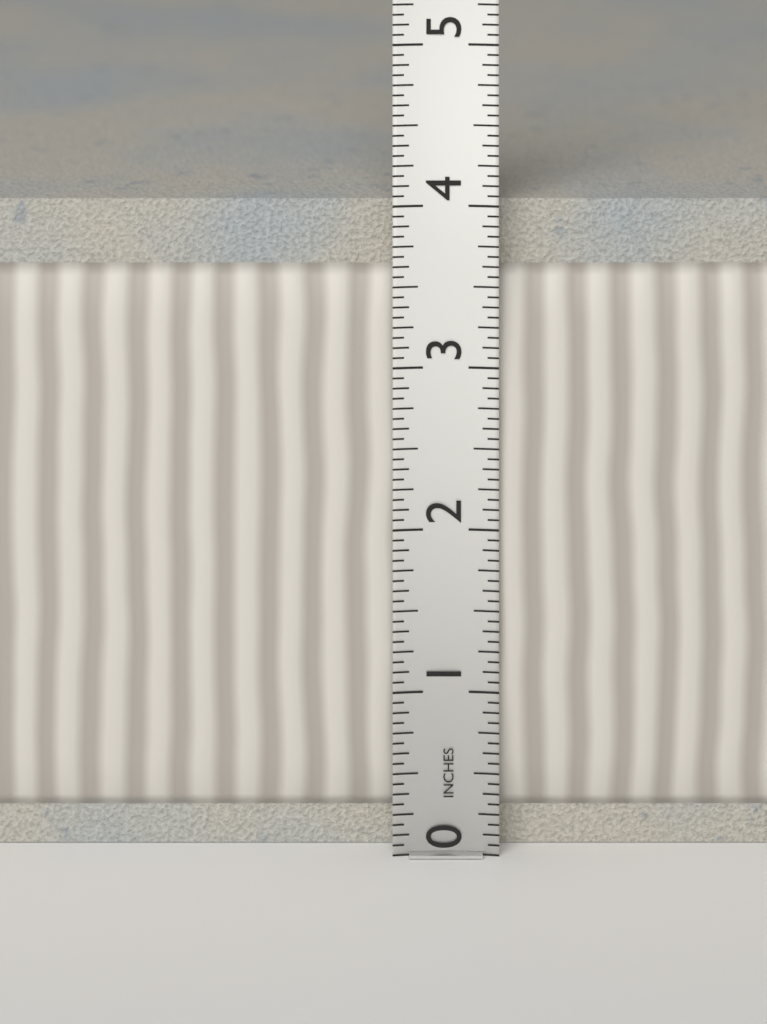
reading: 4.0000 in
